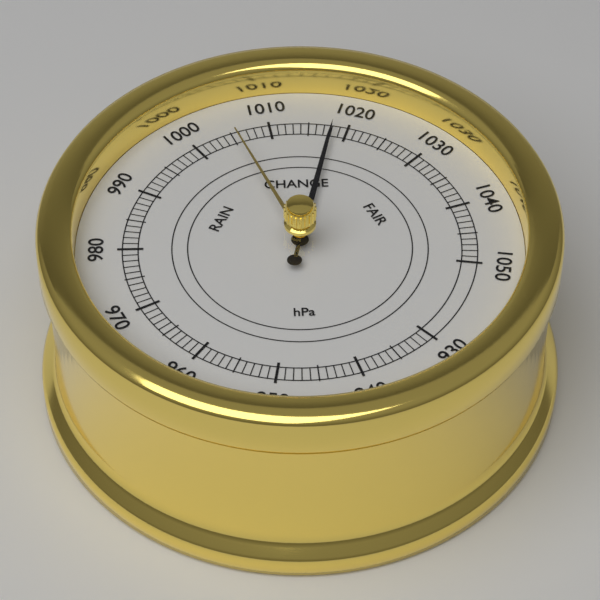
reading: 1018 hPa
